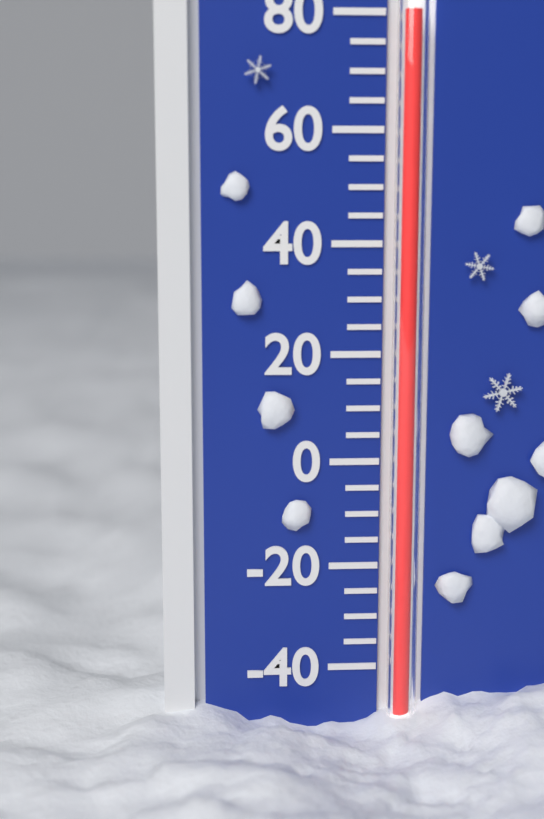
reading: 80 °F
